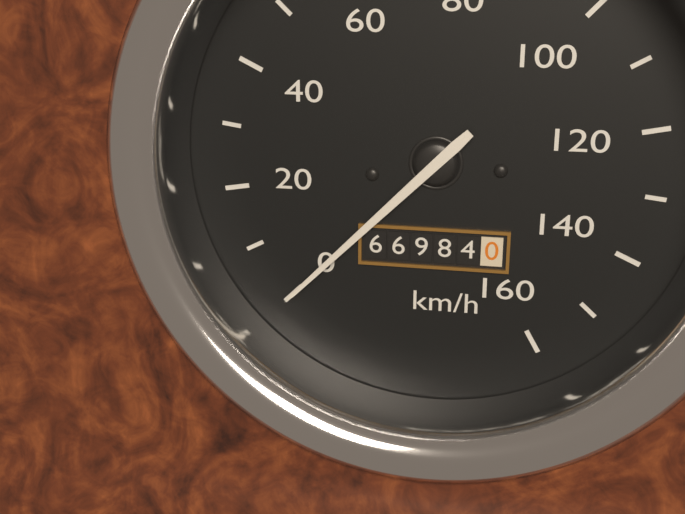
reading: 0 km/h
